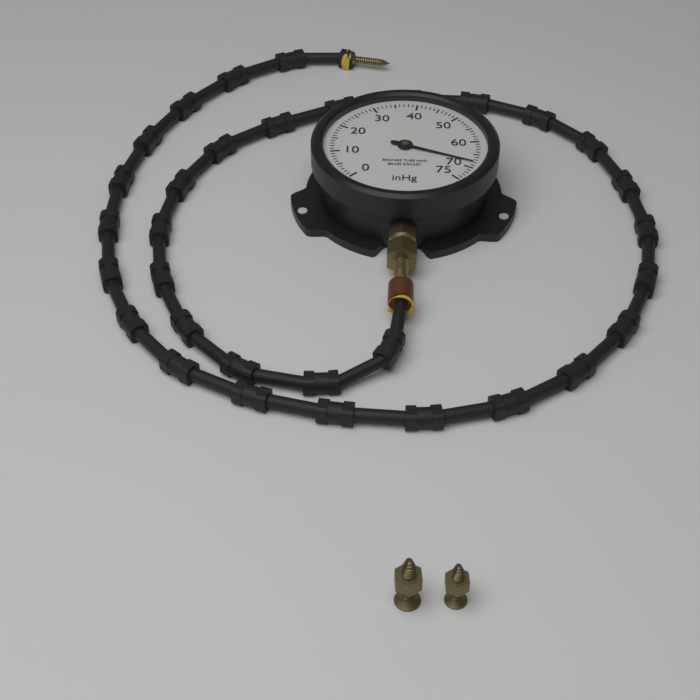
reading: 68 inHg
